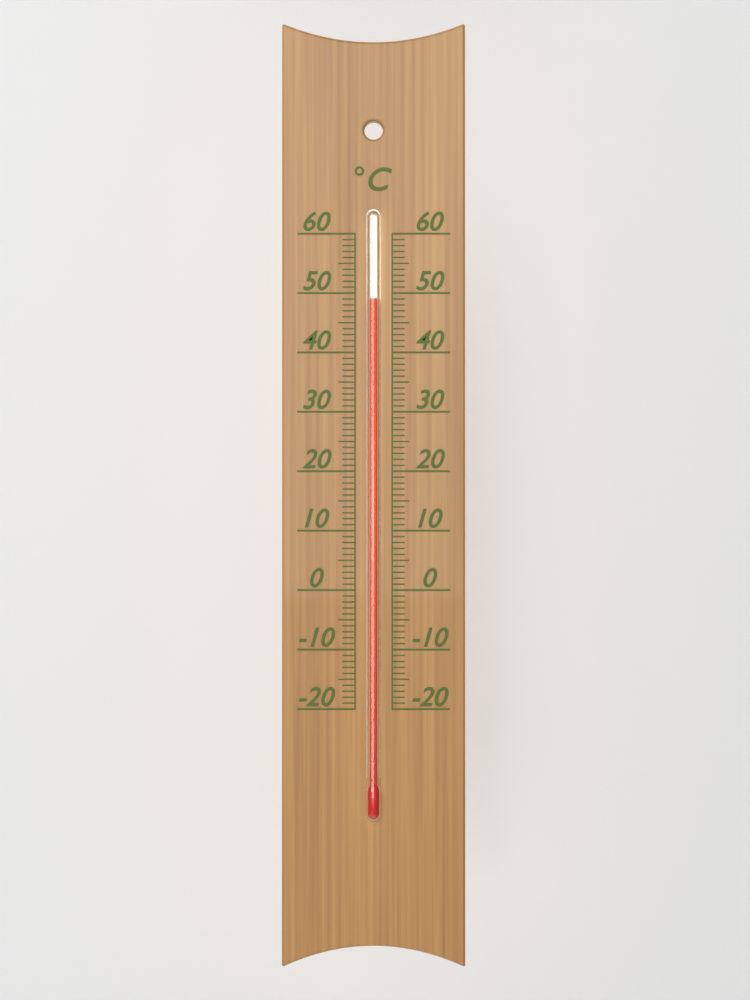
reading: 49 °C
